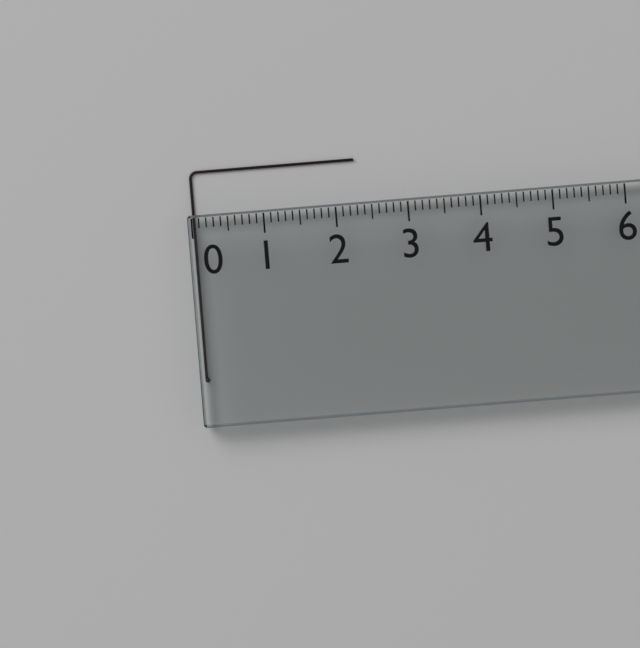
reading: 2.3 (no unit)
